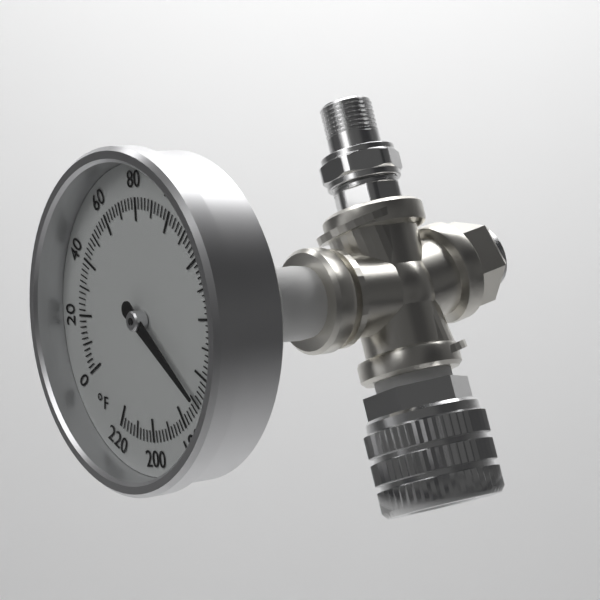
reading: 168 °F
